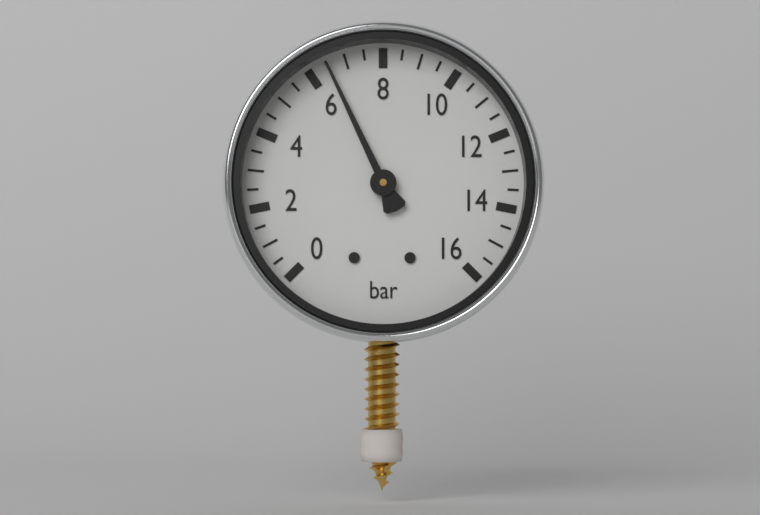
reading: 6.5 bar
